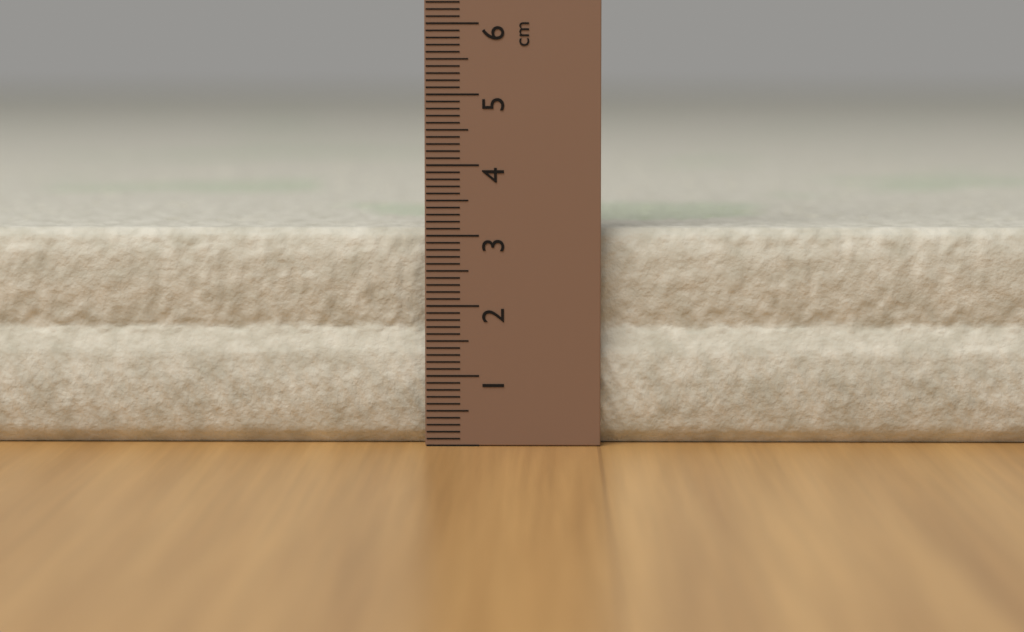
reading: 3.1 cm
